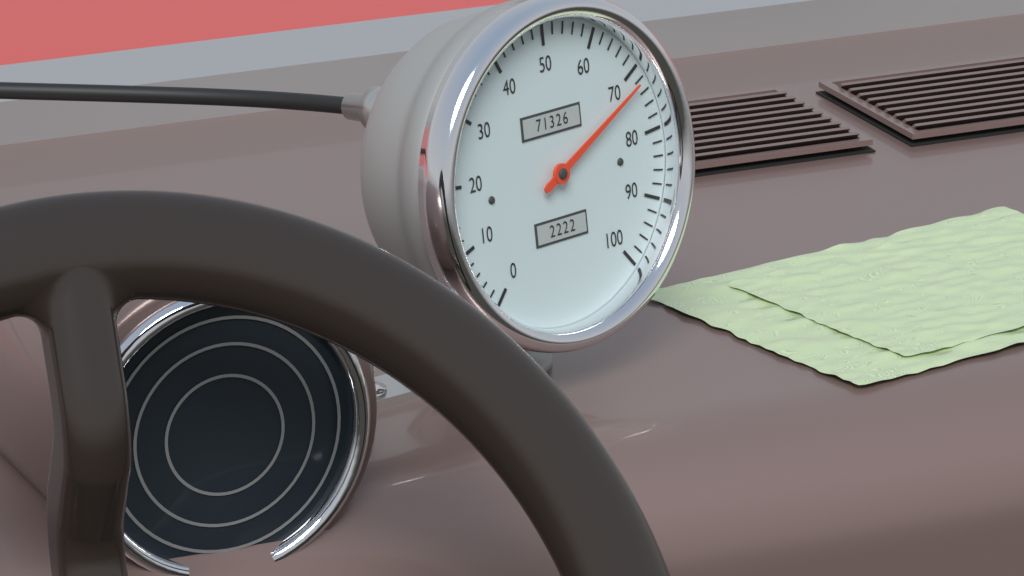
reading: 72 (no unit)
